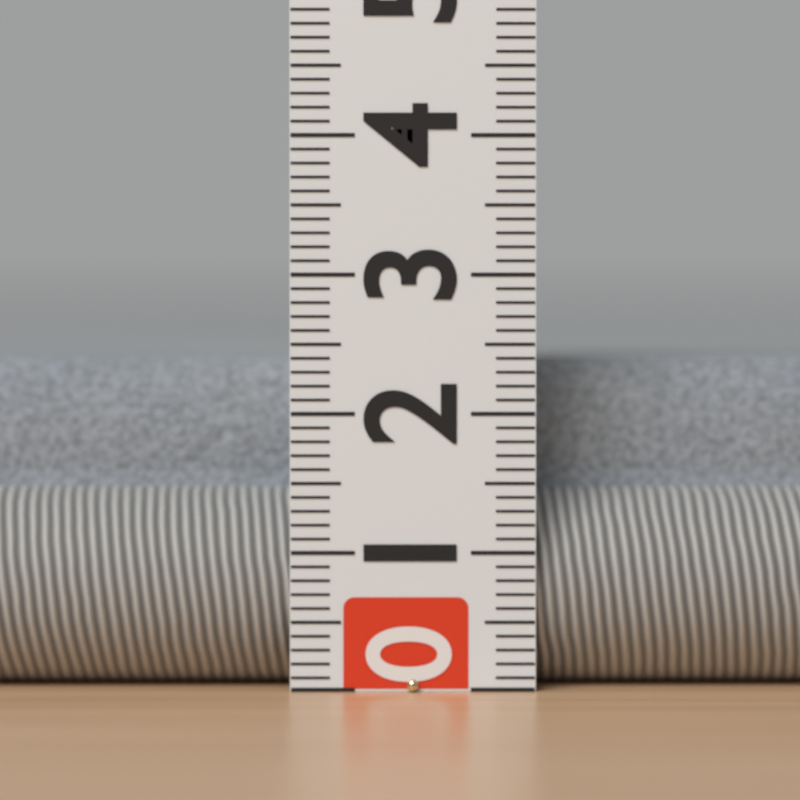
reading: 2.4 (no unit)
